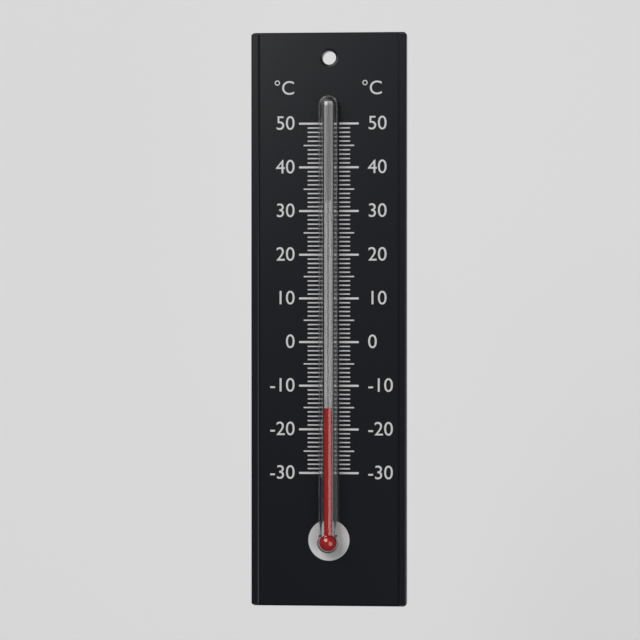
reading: -15 °C
